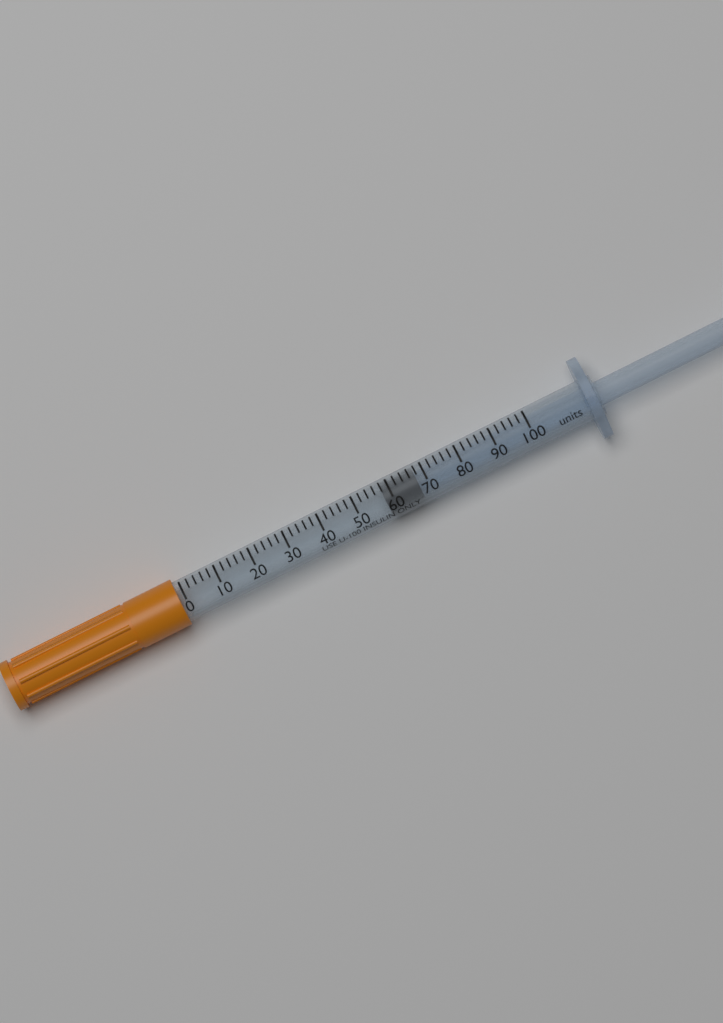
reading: 58 units
